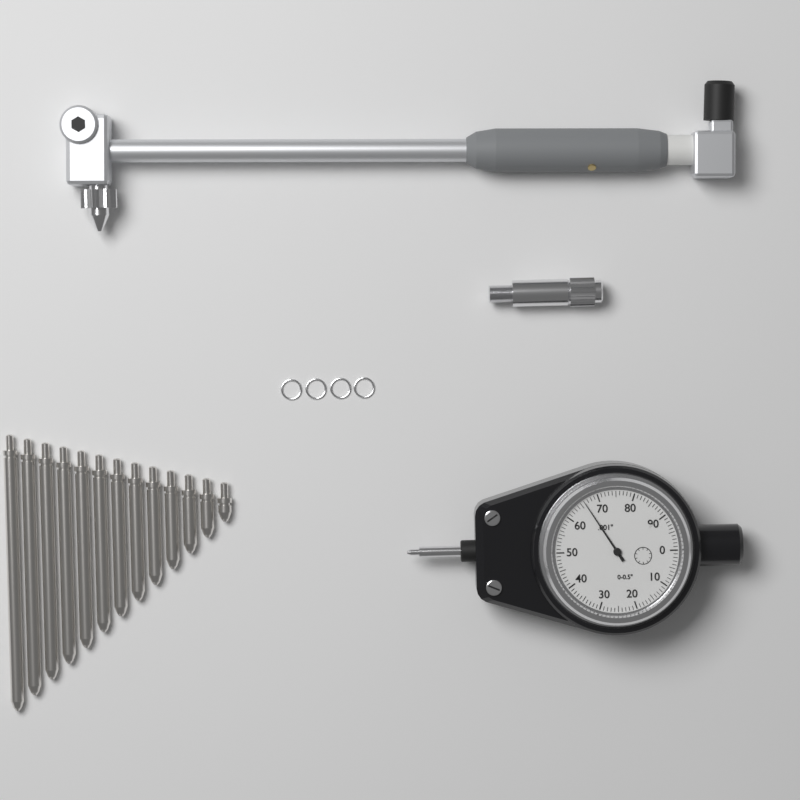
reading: 0.066 in
